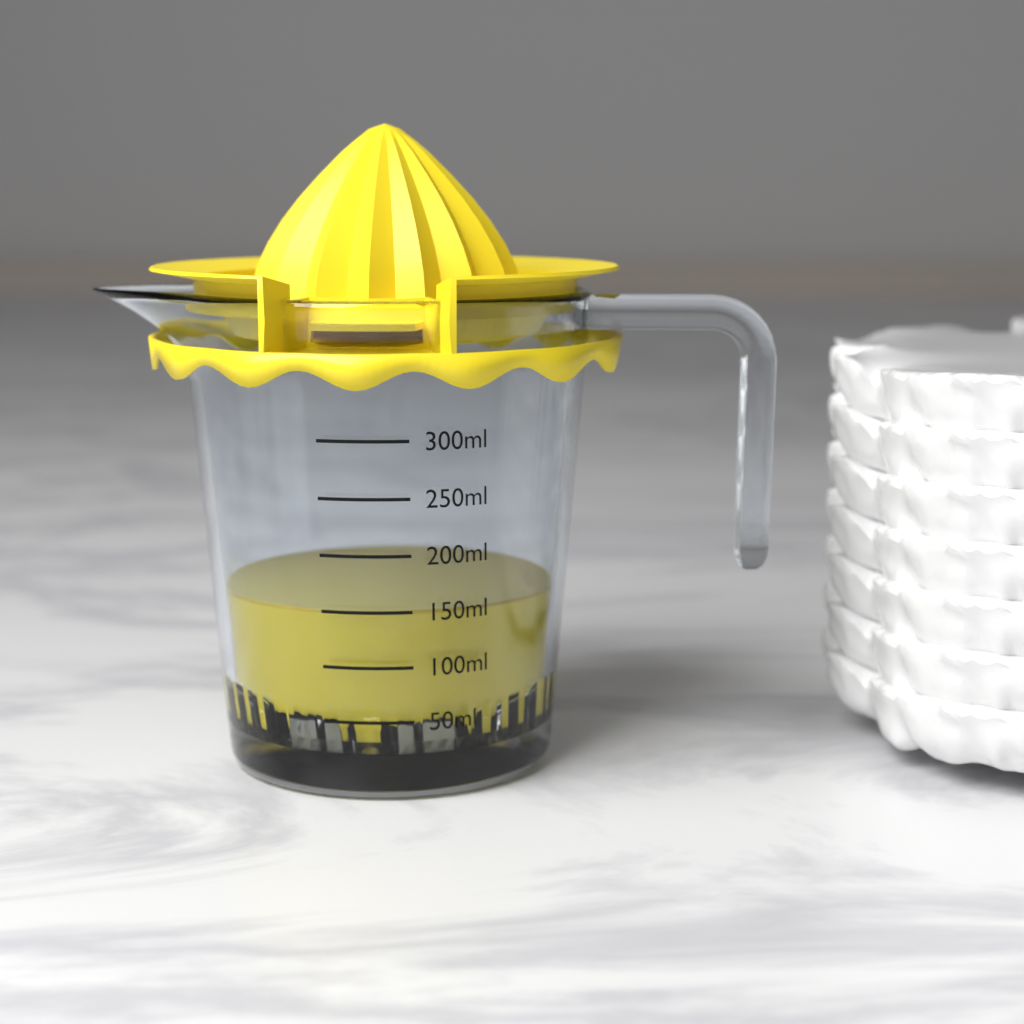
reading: 150 ml
